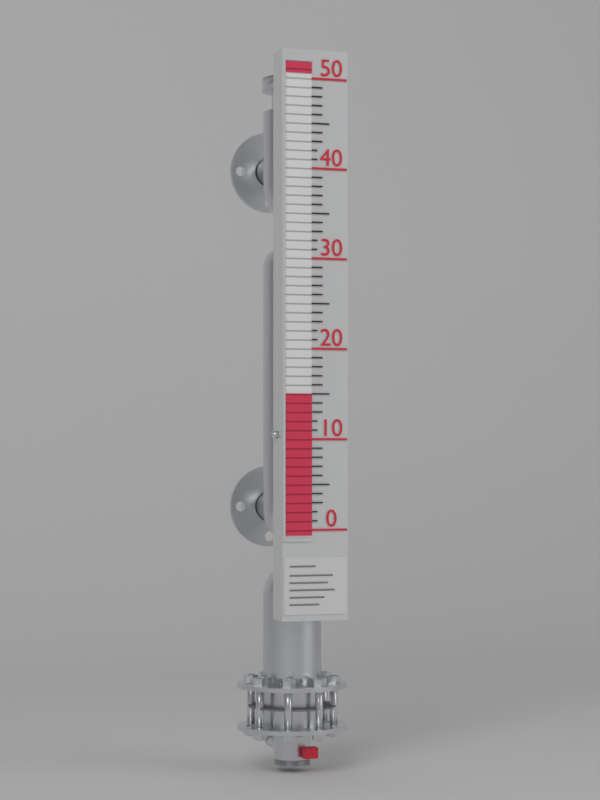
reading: 15 (no unit)
